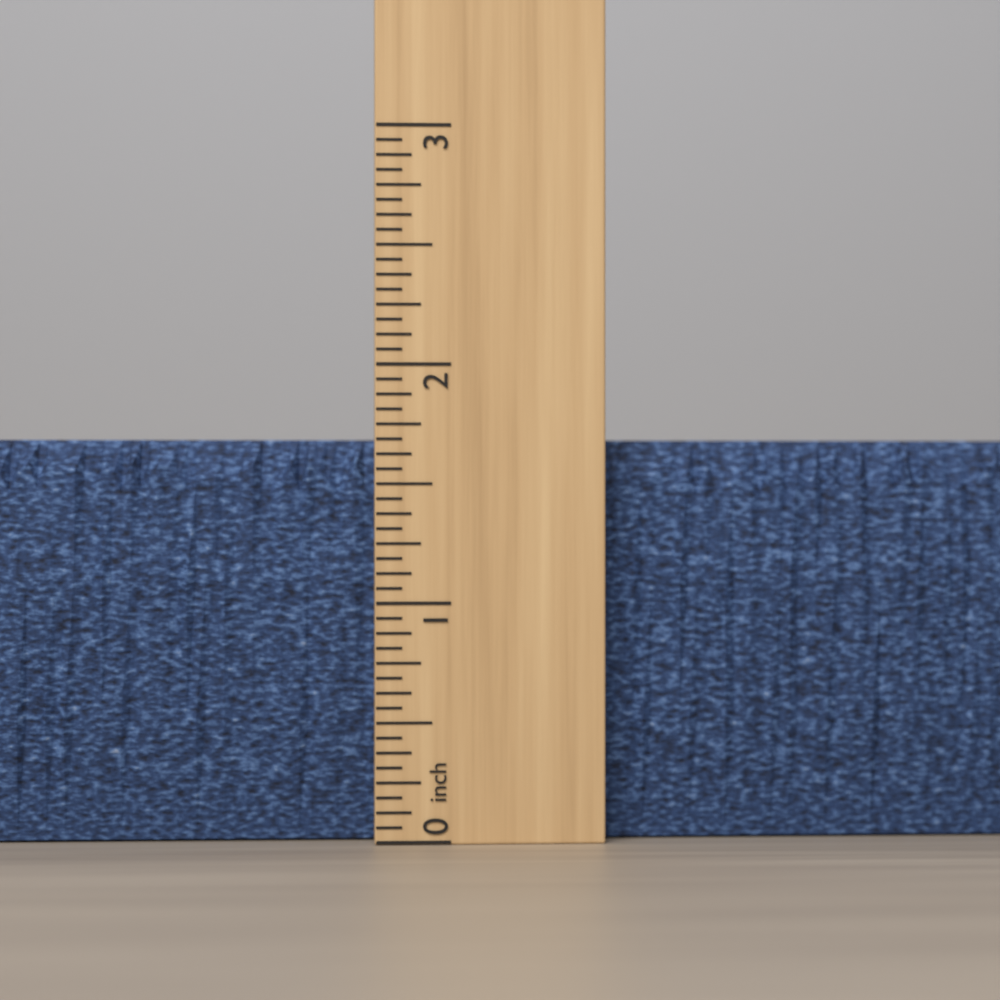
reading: 1.6875 inch
